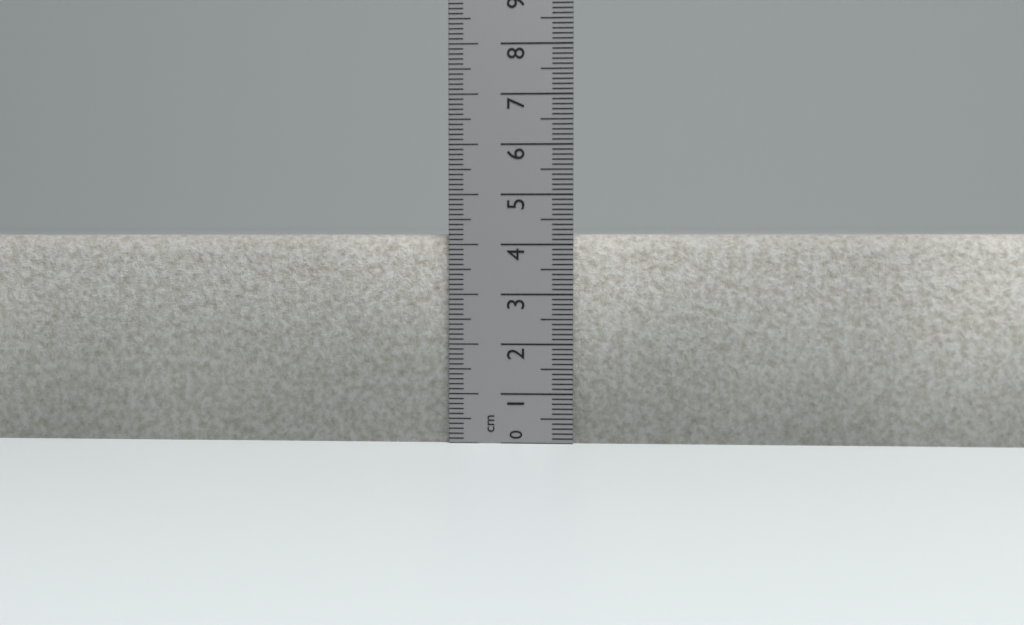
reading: 4.2 cm
